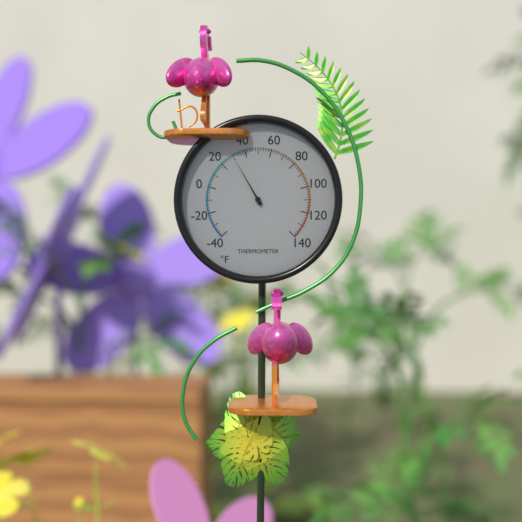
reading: 30 °F
